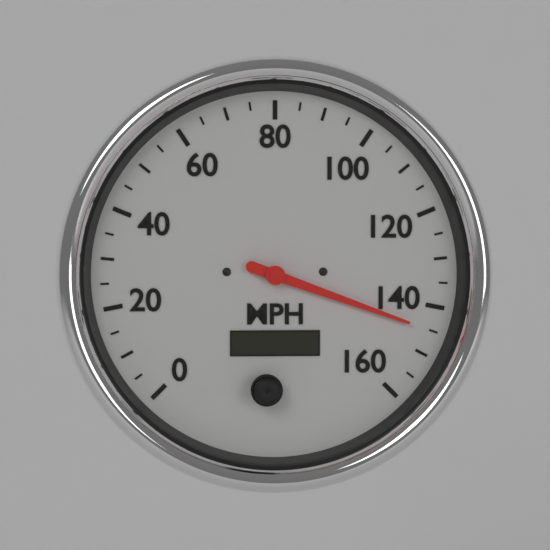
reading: 145 MPH
